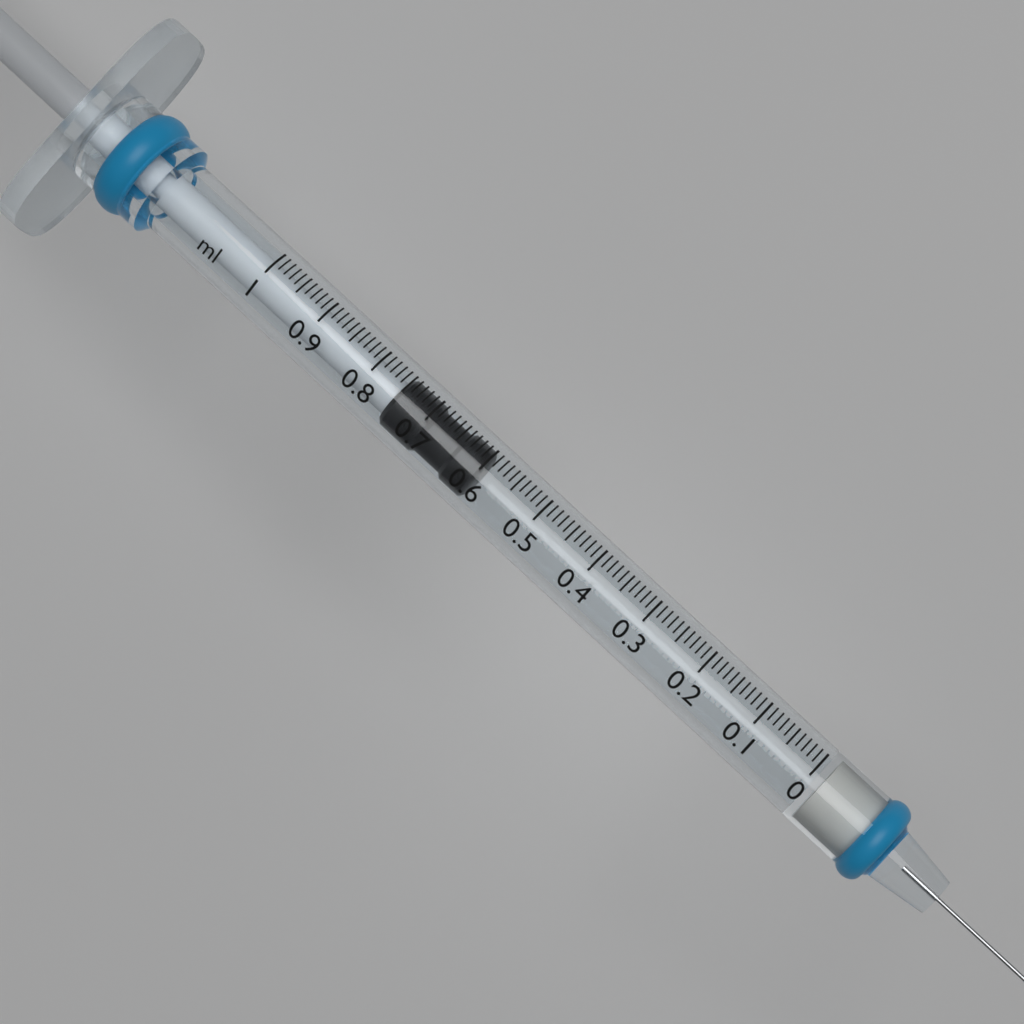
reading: 0.60 ml
